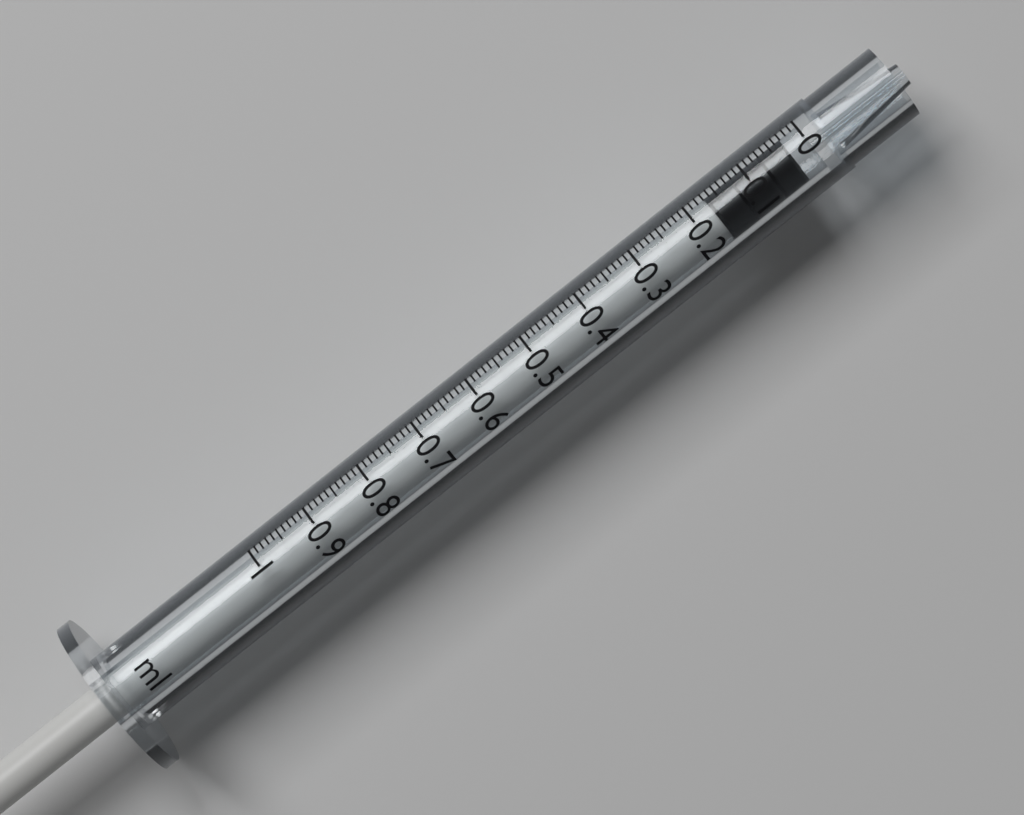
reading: 0.03 ml
